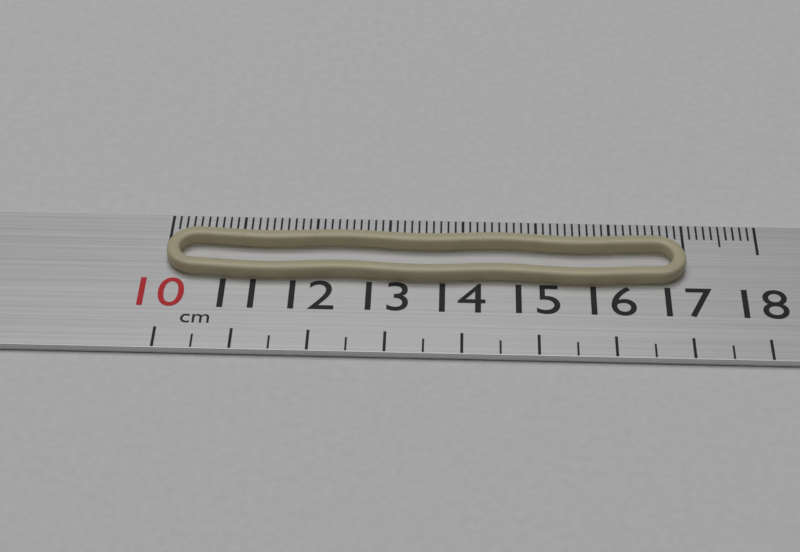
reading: 17.0 cm
